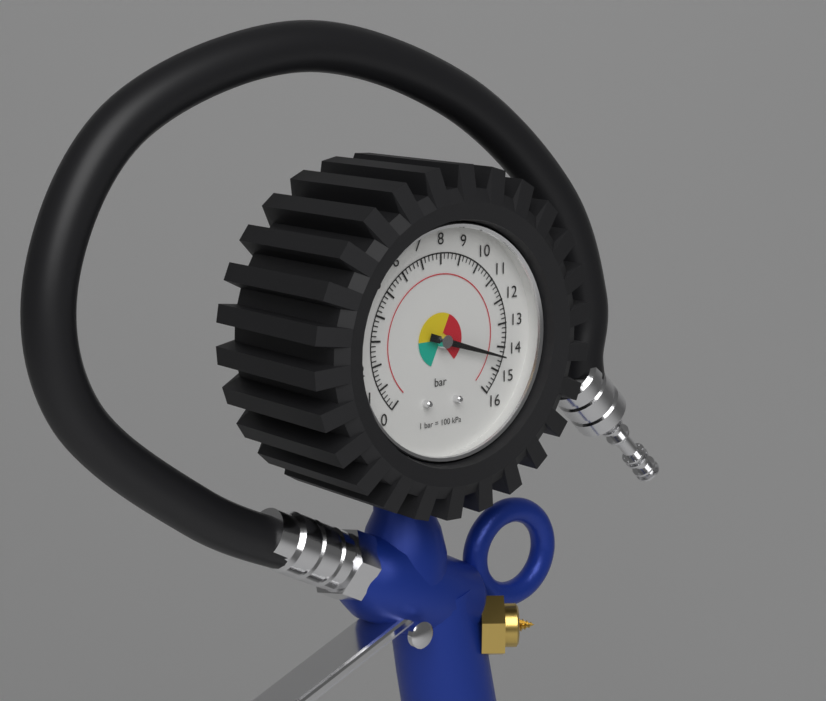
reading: 14.4 bar
